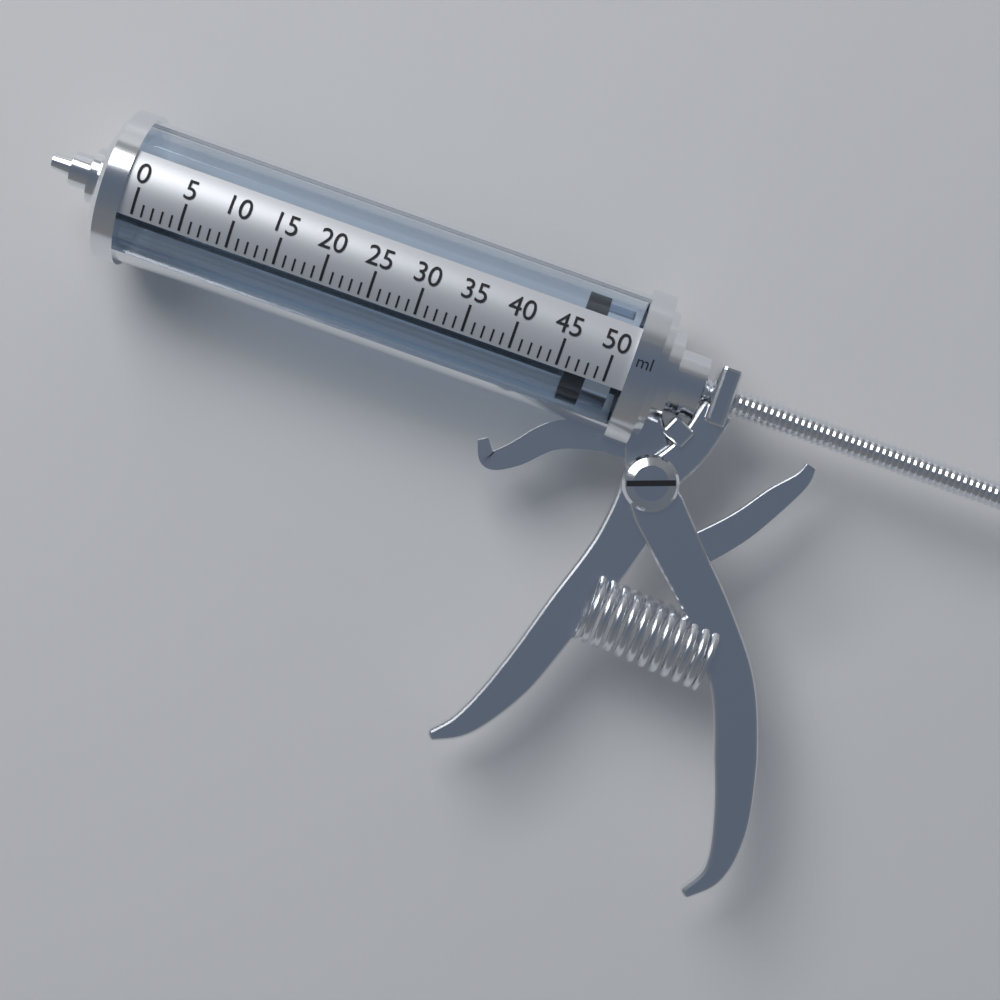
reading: 46 ml
